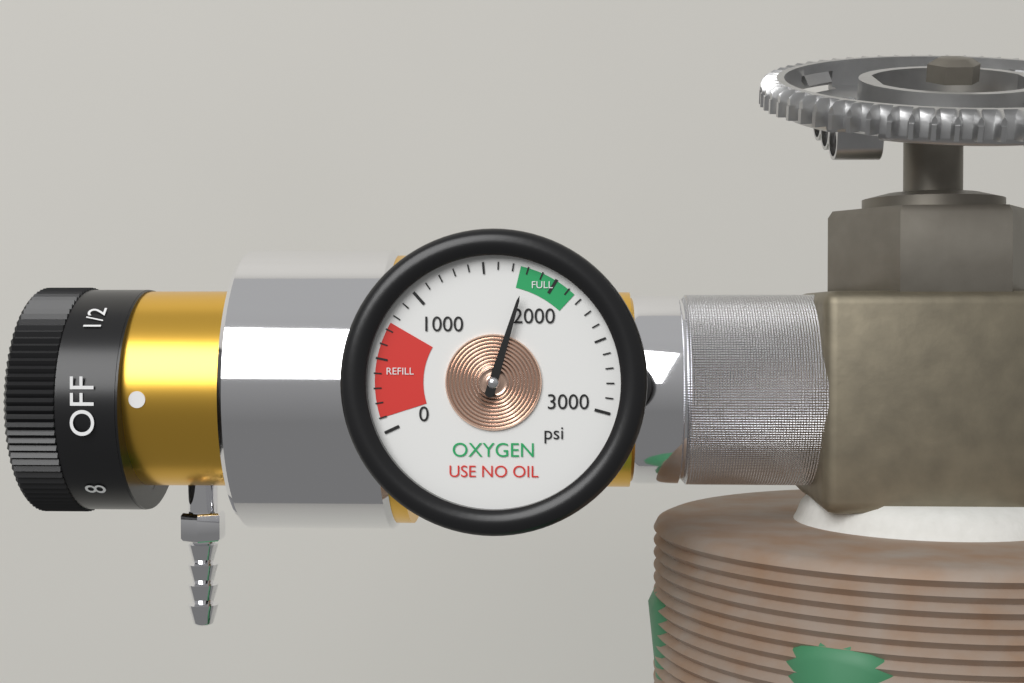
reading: 1800 psi
